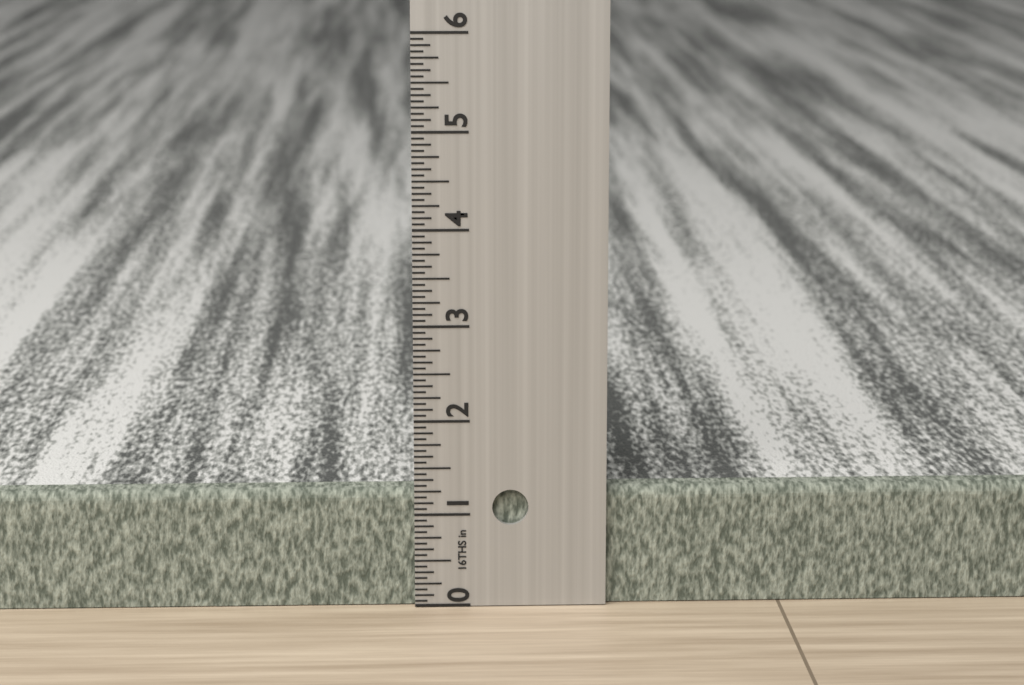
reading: 1.2500 in
